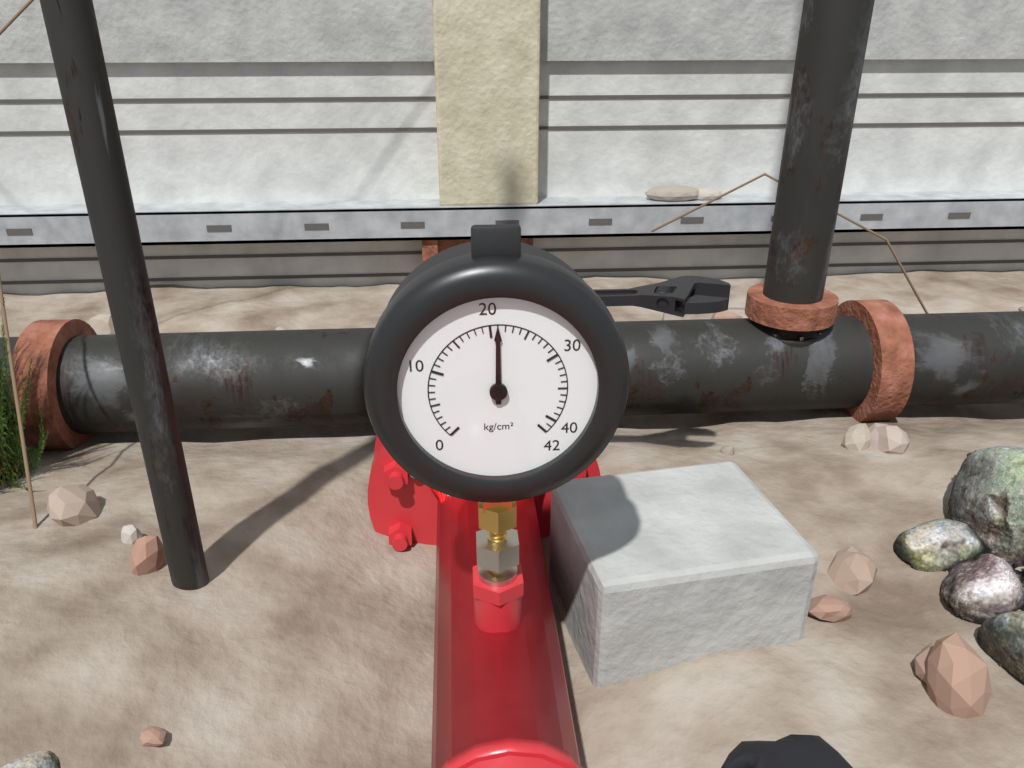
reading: 21 kg/cm²
